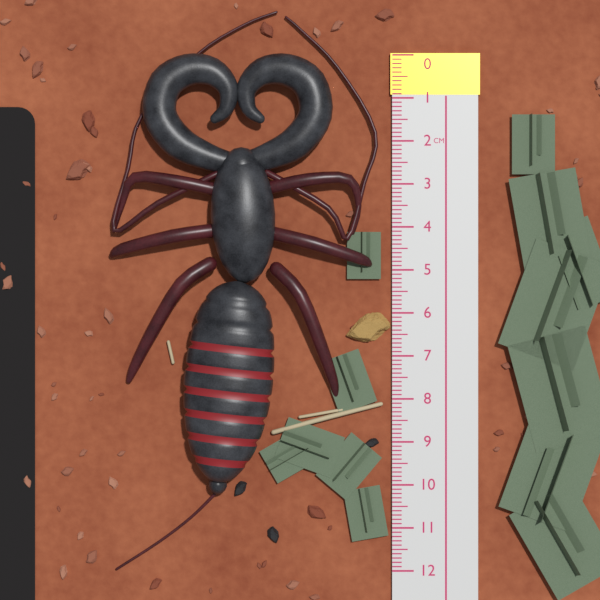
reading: 10.2 cm
